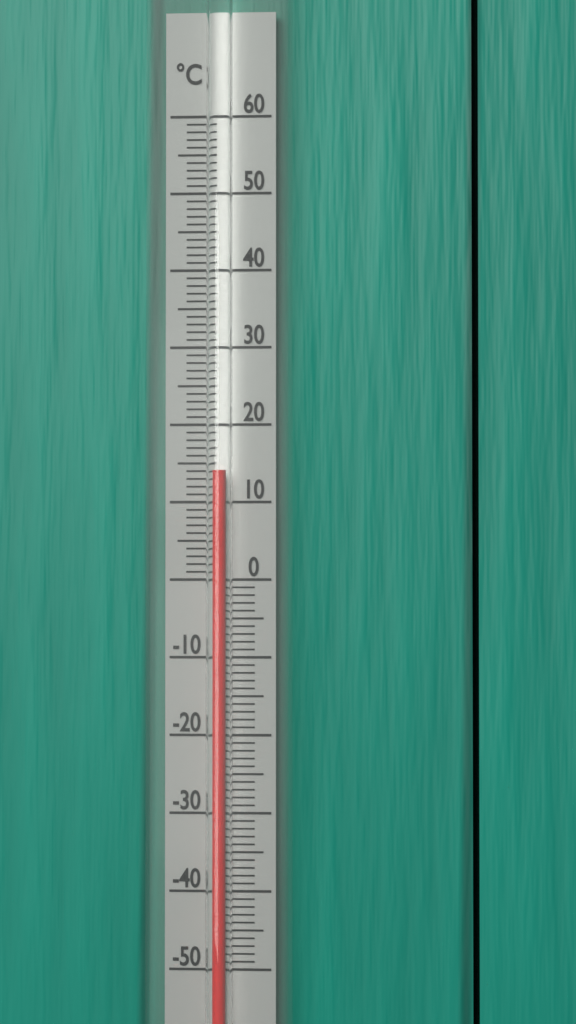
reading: 14 °C
